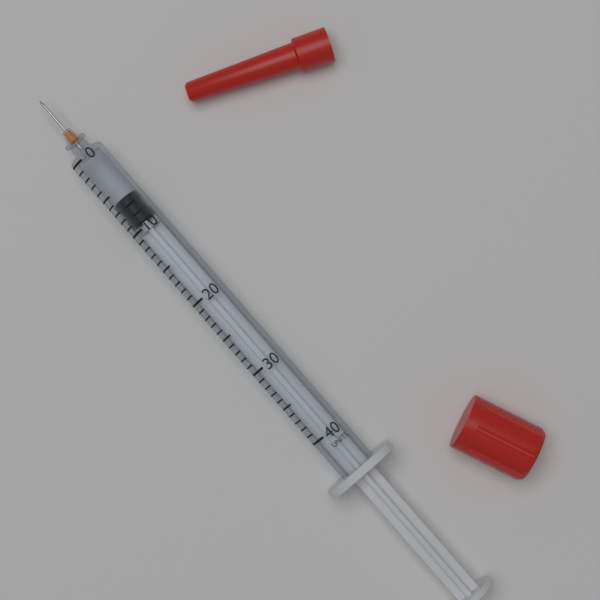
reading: 6 units
